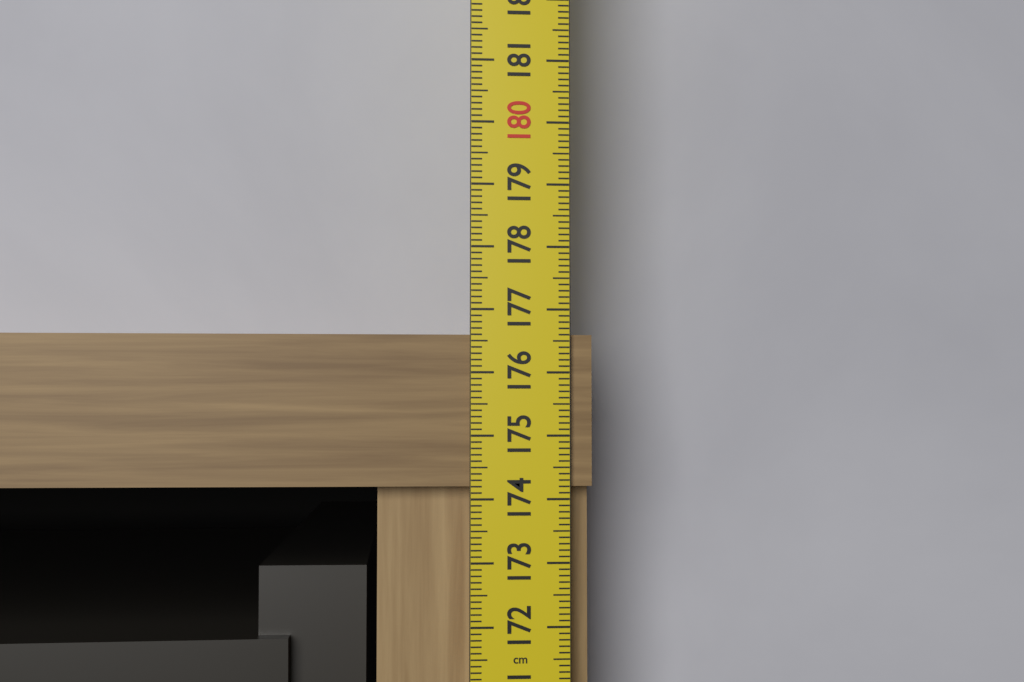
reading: 176.6 cm
